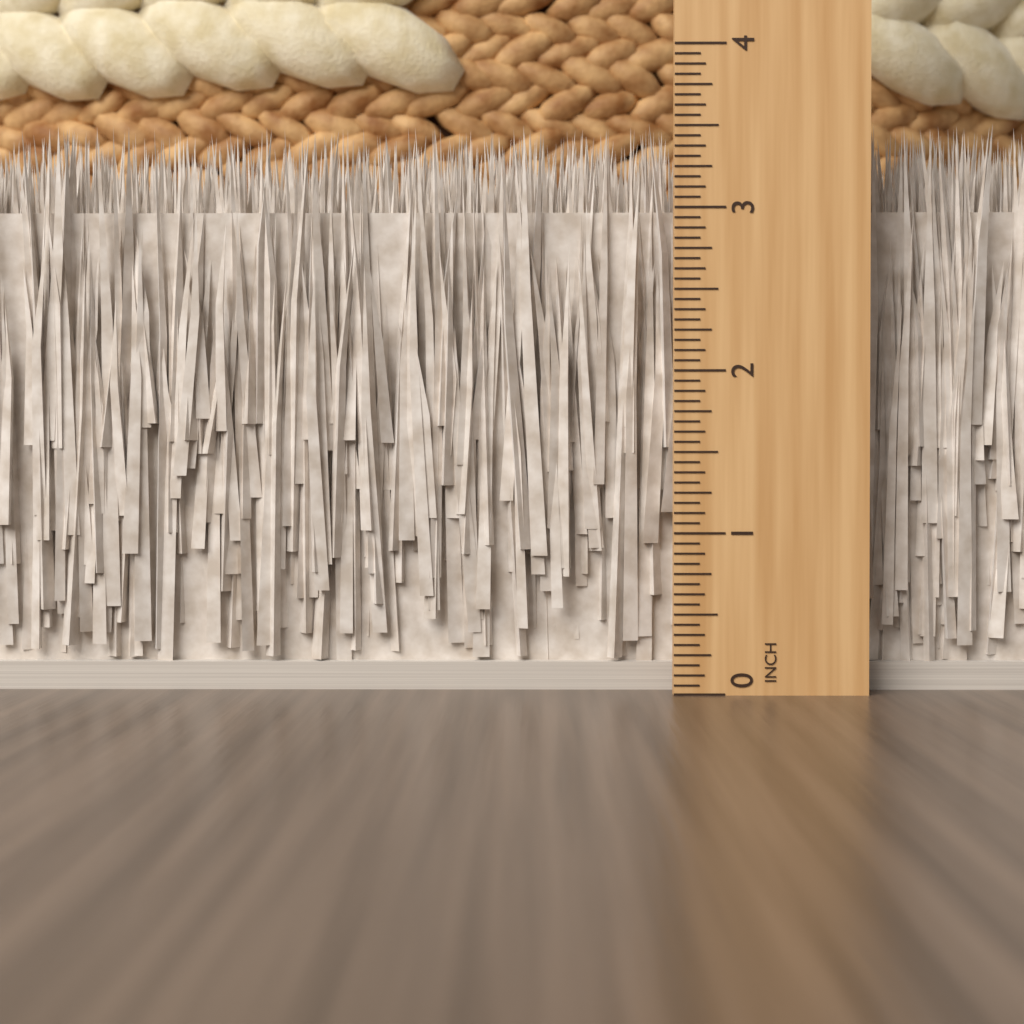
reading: 3.5625 in
